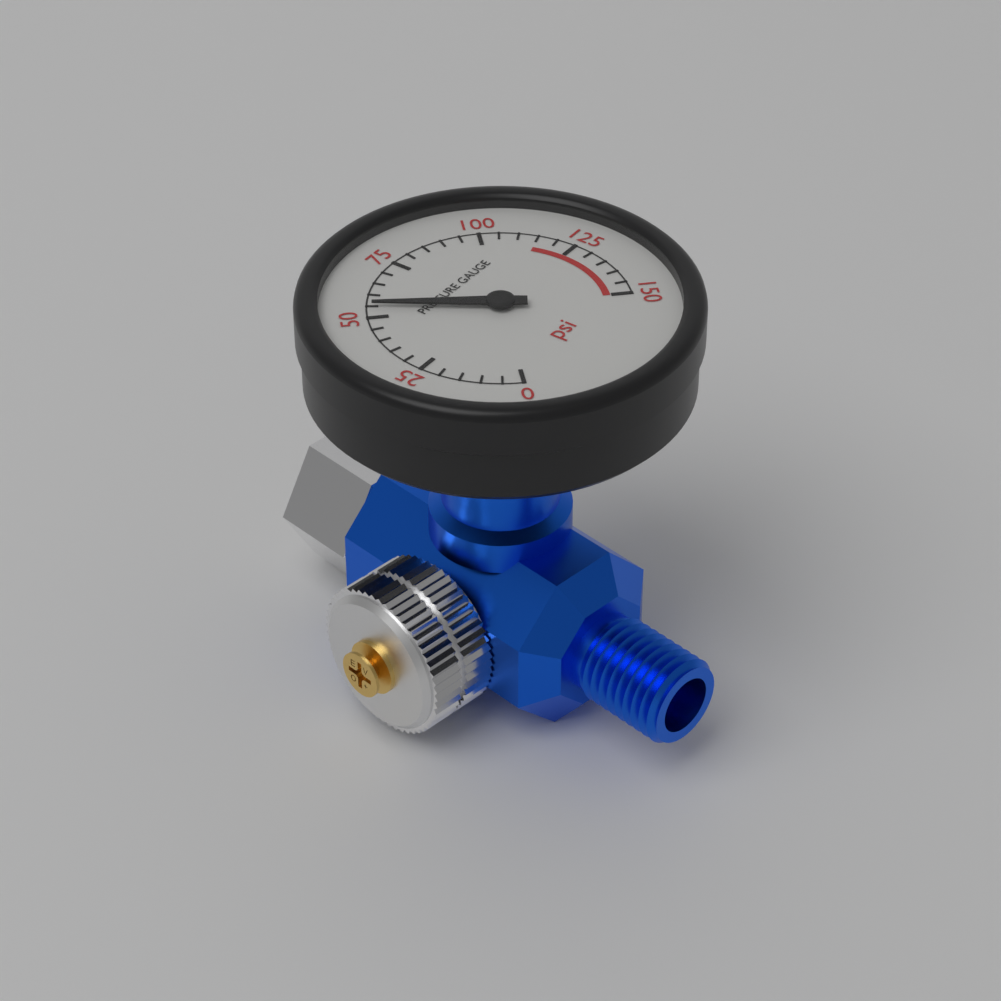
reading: 55 psi
